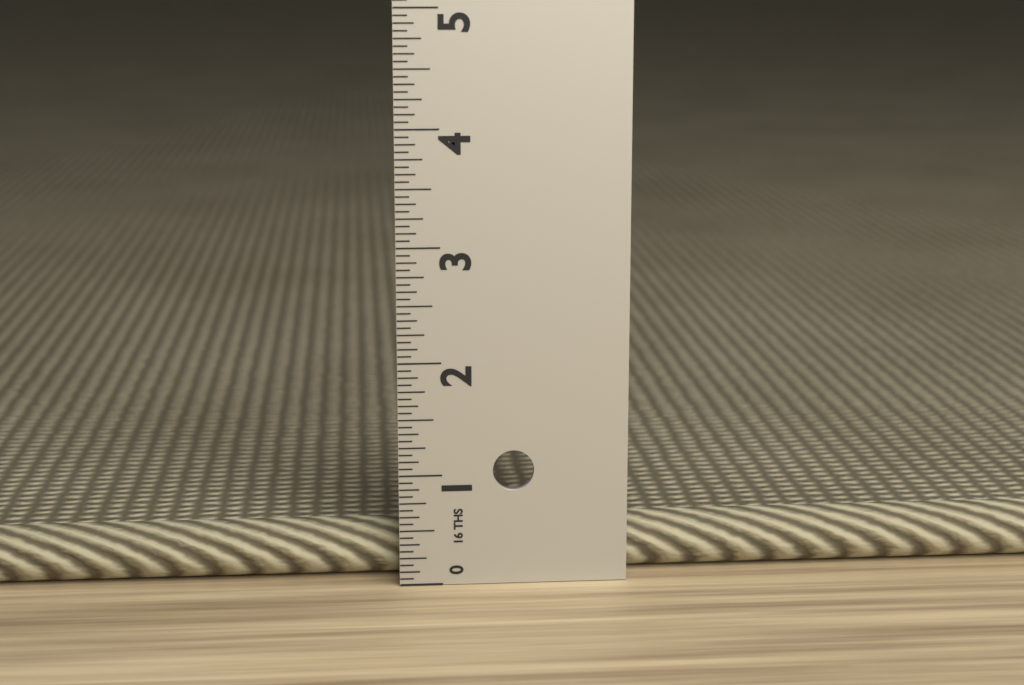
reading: 0.5000 in
